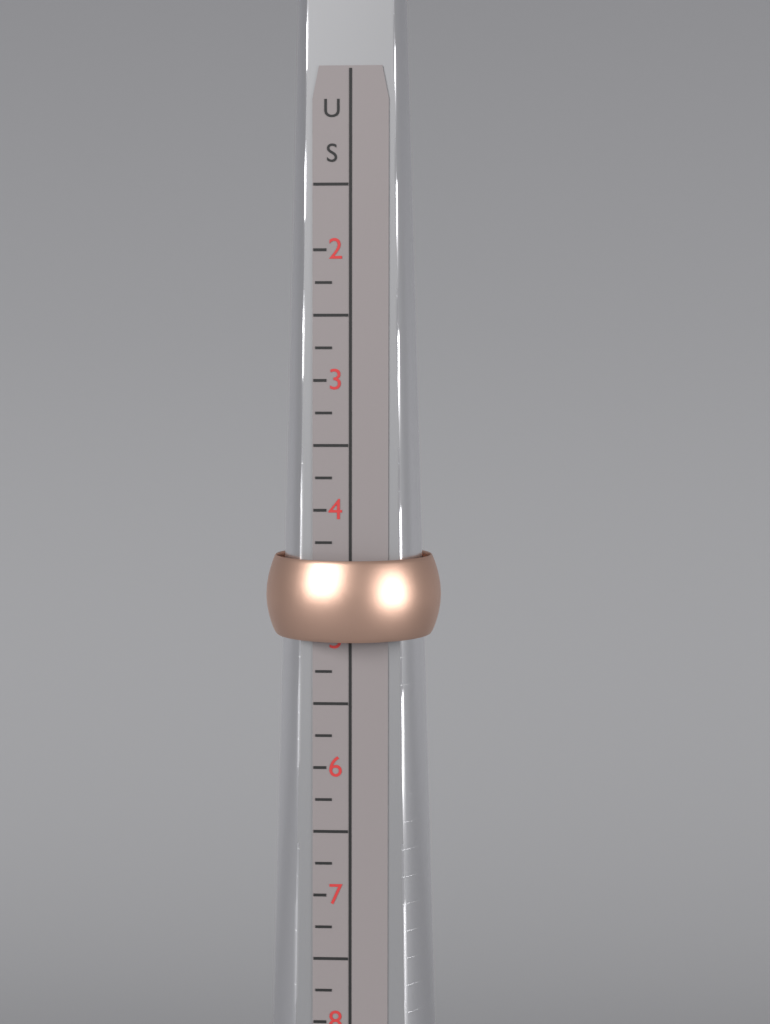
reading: 5.00 US
